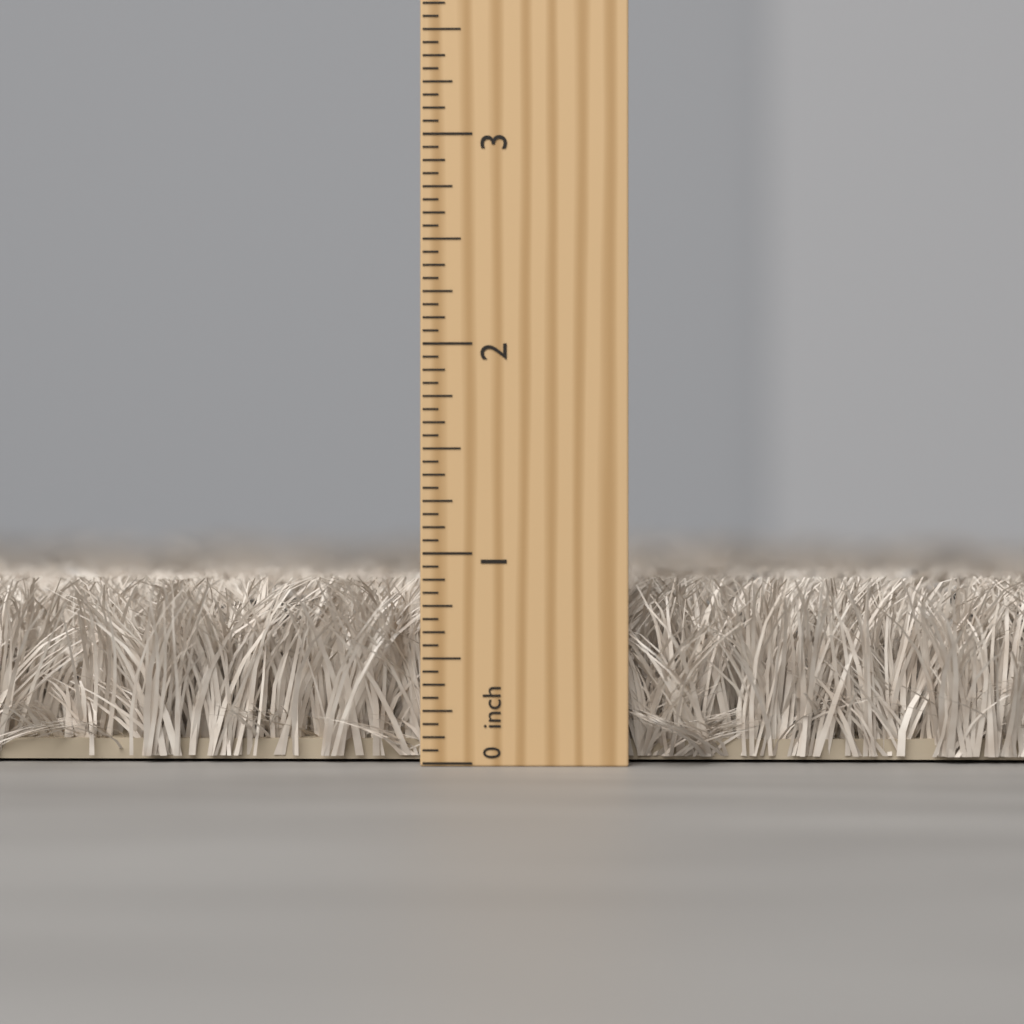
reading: 0.8750 inch
